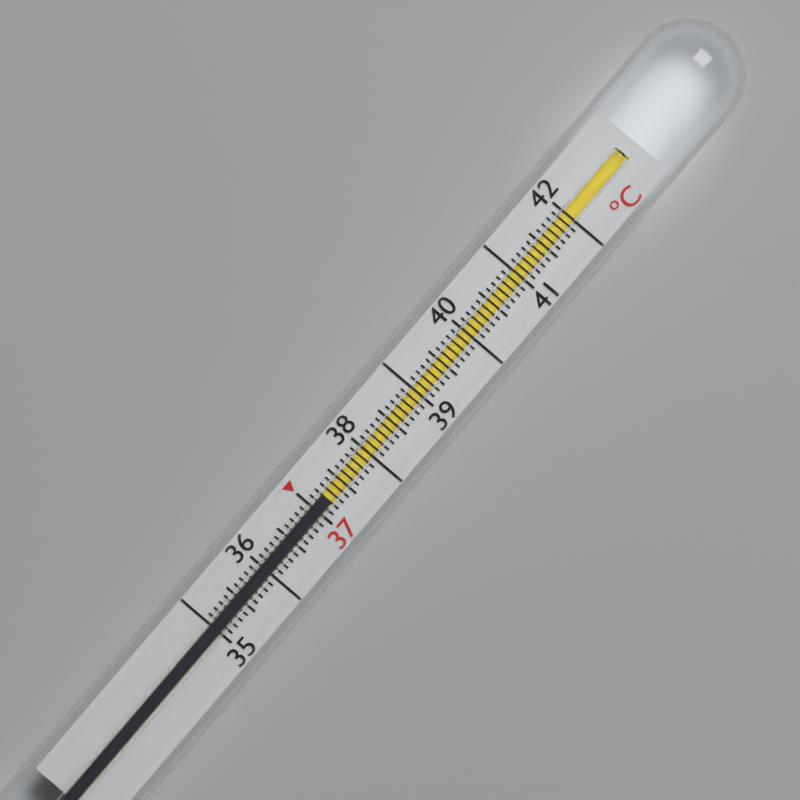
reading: 37.2 °C
